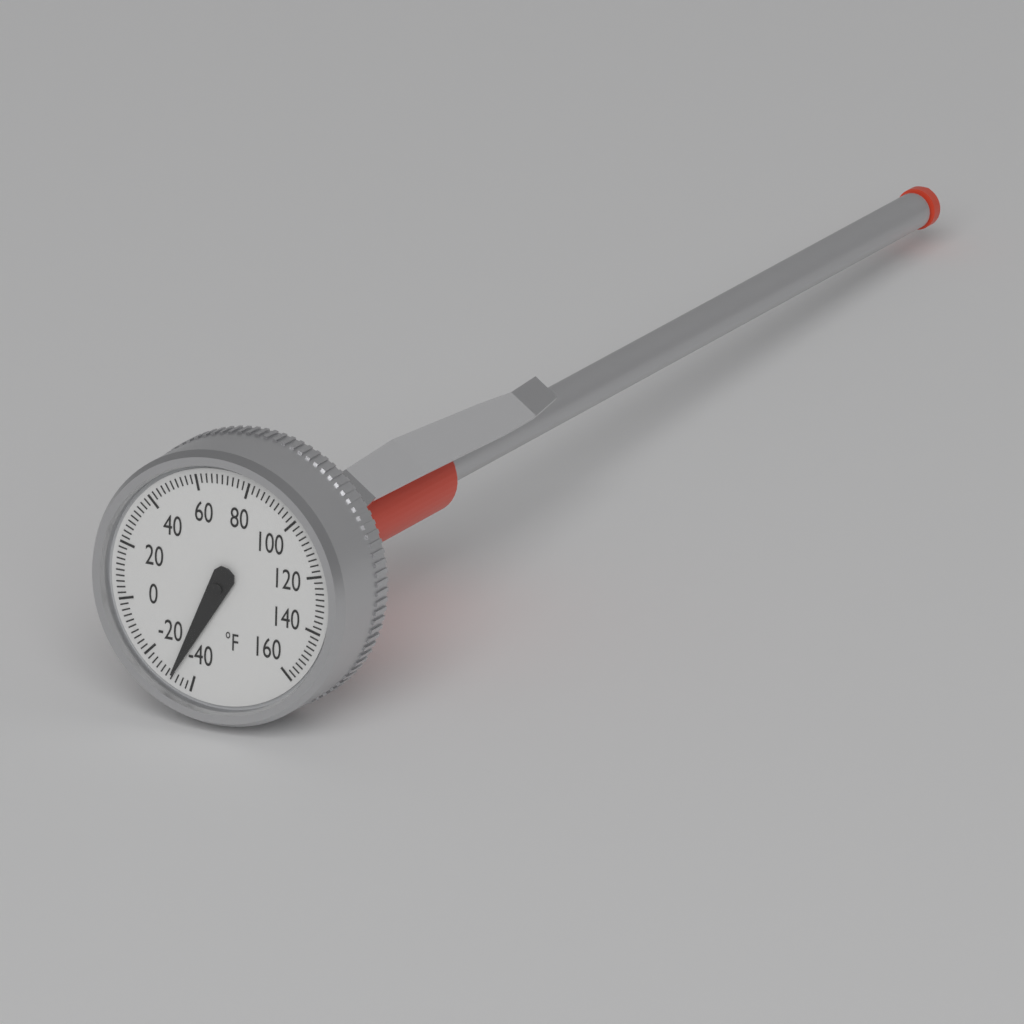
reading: -32 °F
